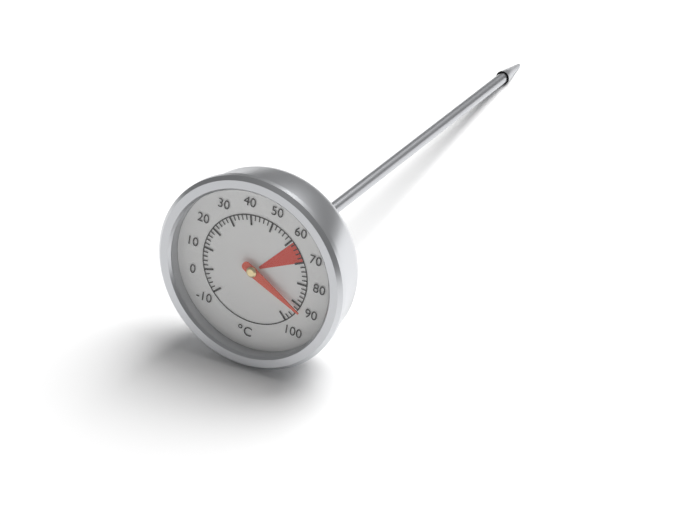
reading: 92 °C
